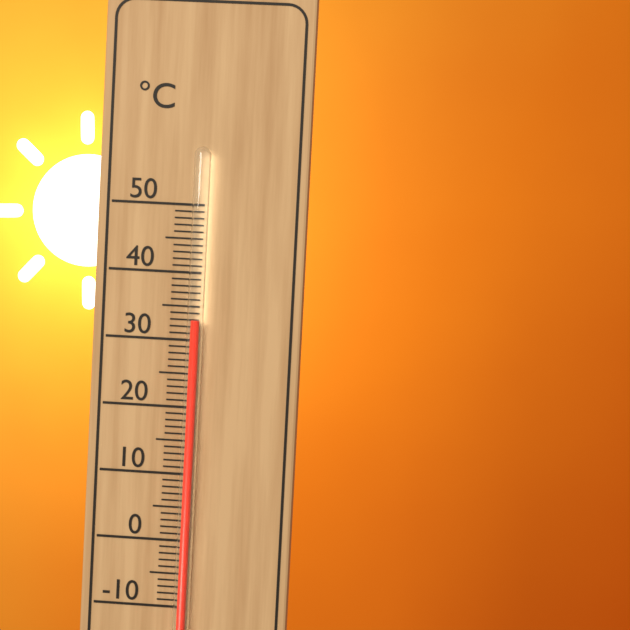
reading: 33 °C
